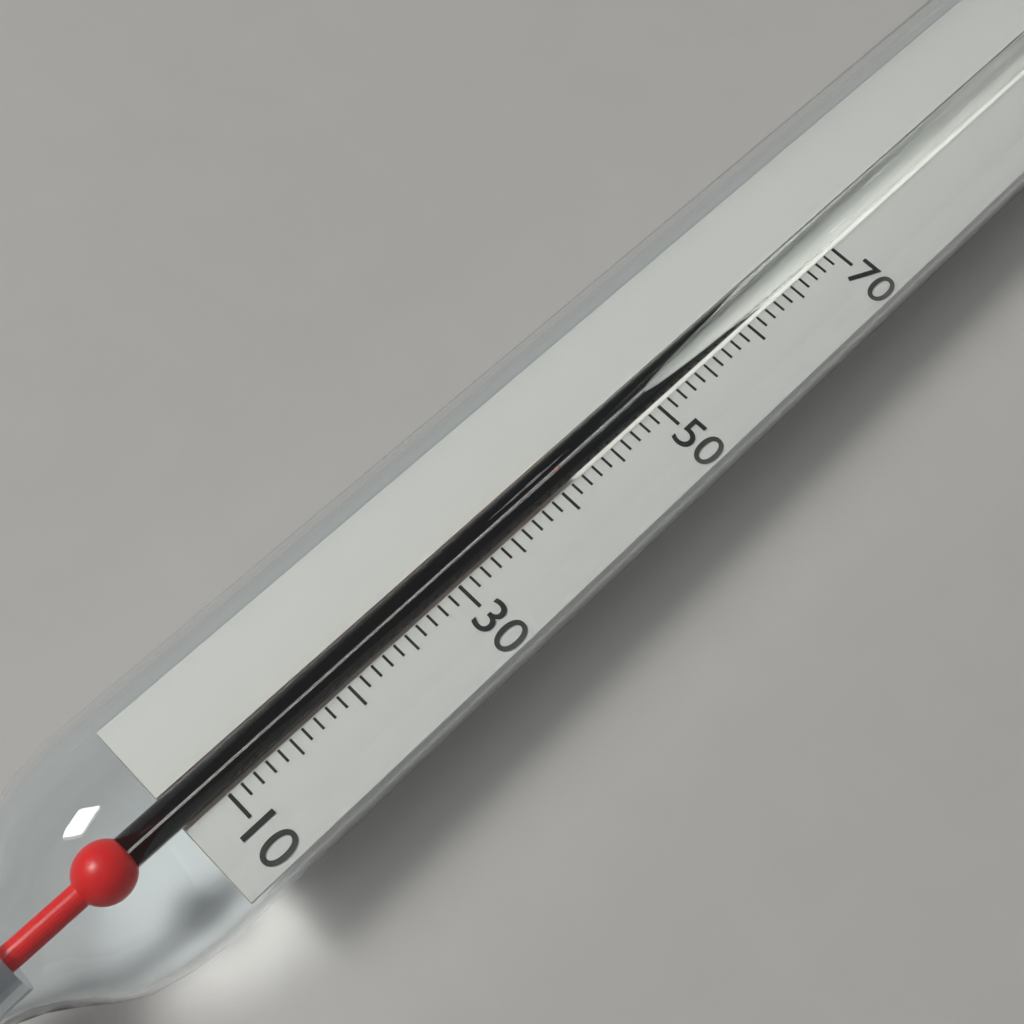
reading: 41 (no unit)
